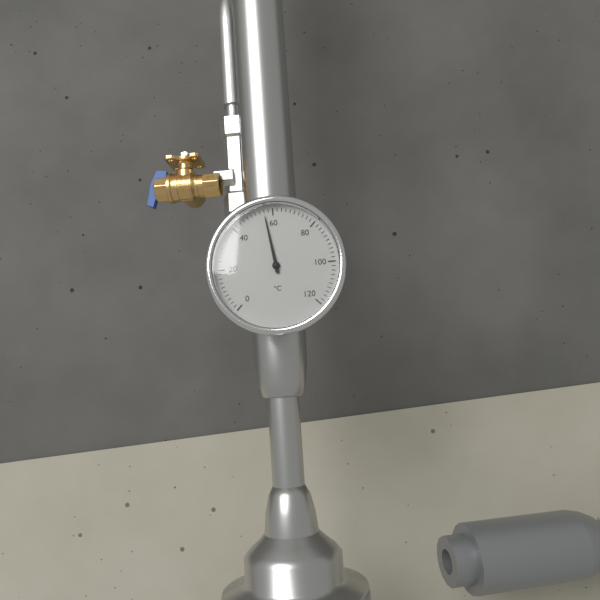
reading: 56 °C
